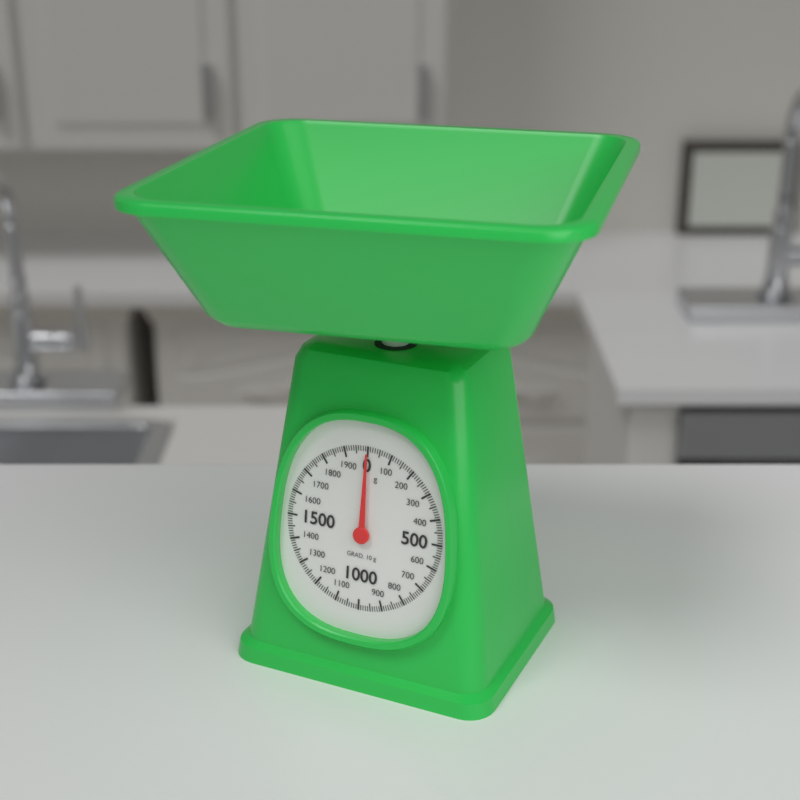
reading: 0 g
